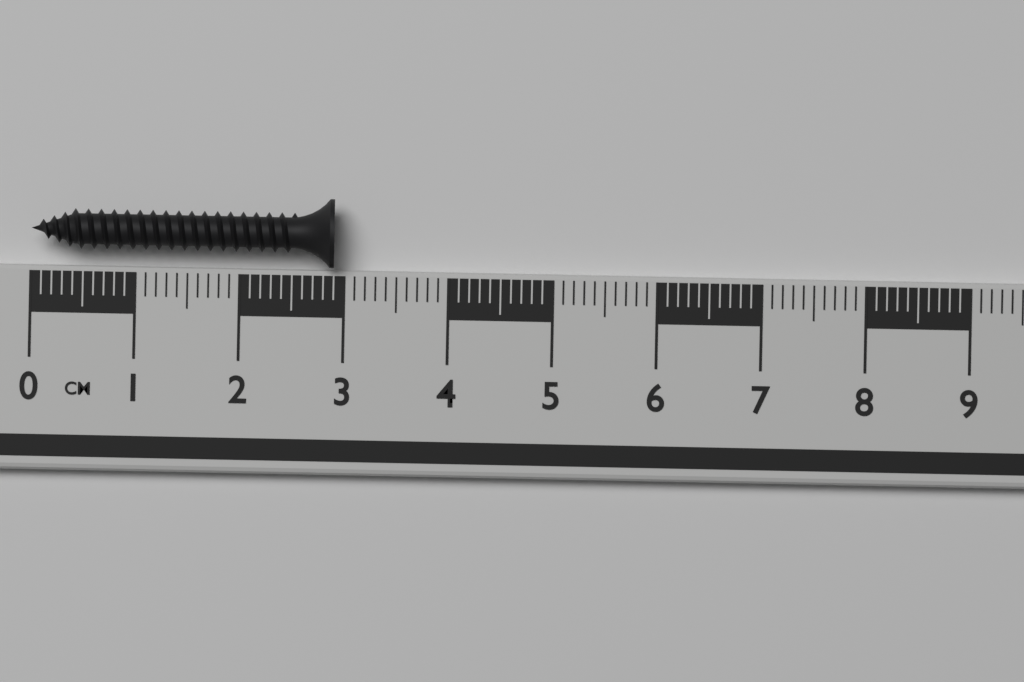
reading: 2.9 cm
